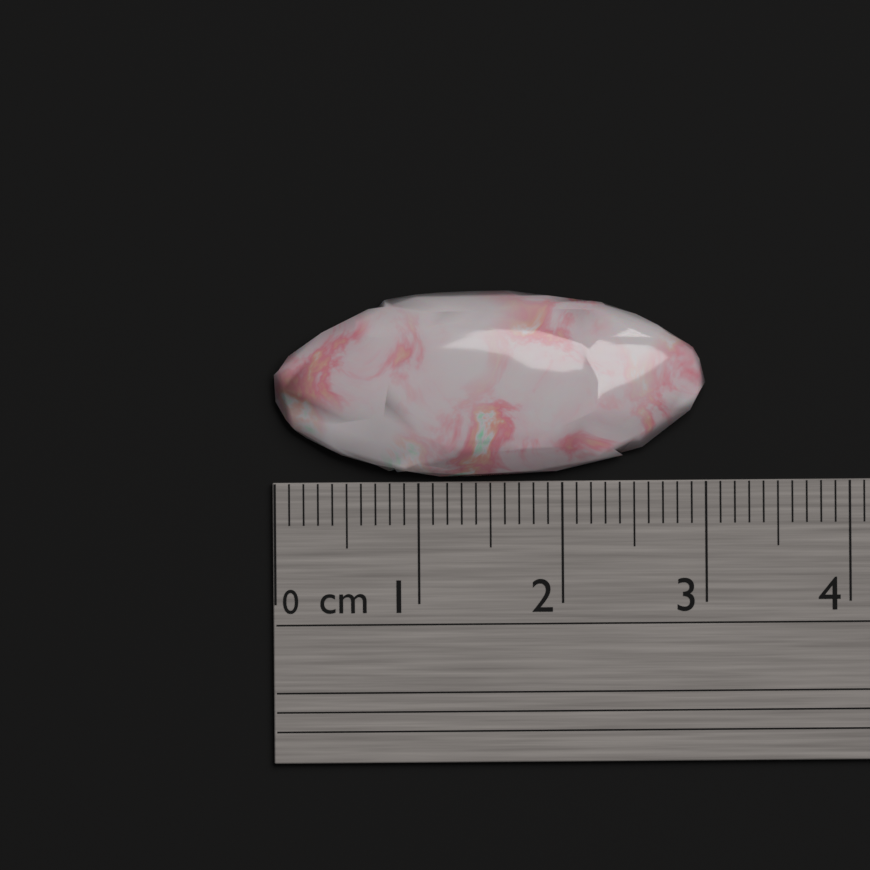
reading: 3.0 cm
